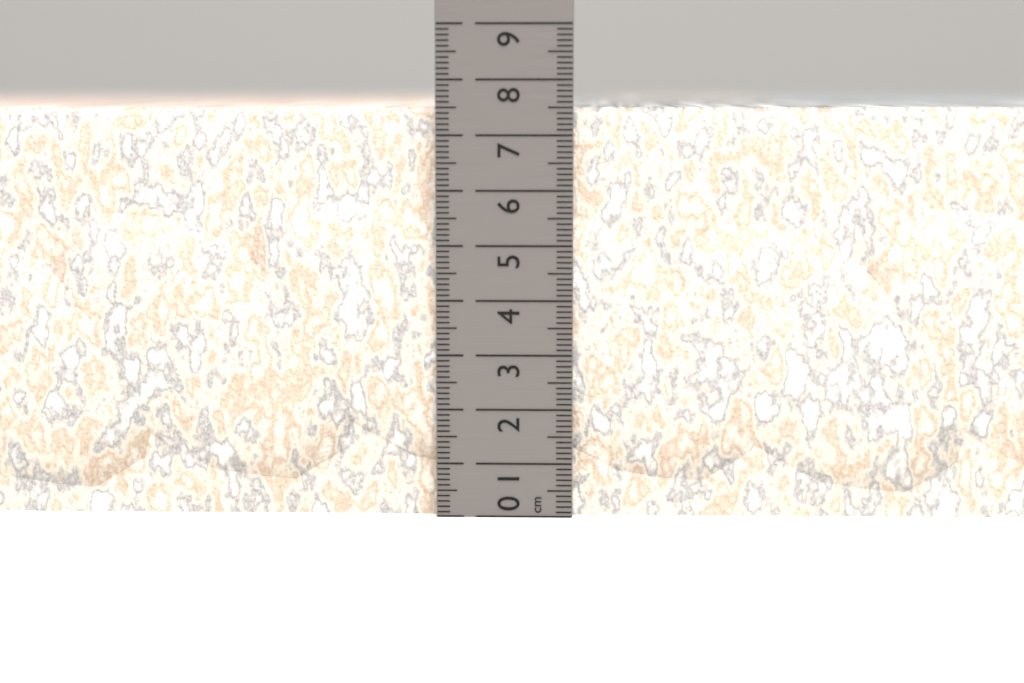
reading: 7.5 cm
